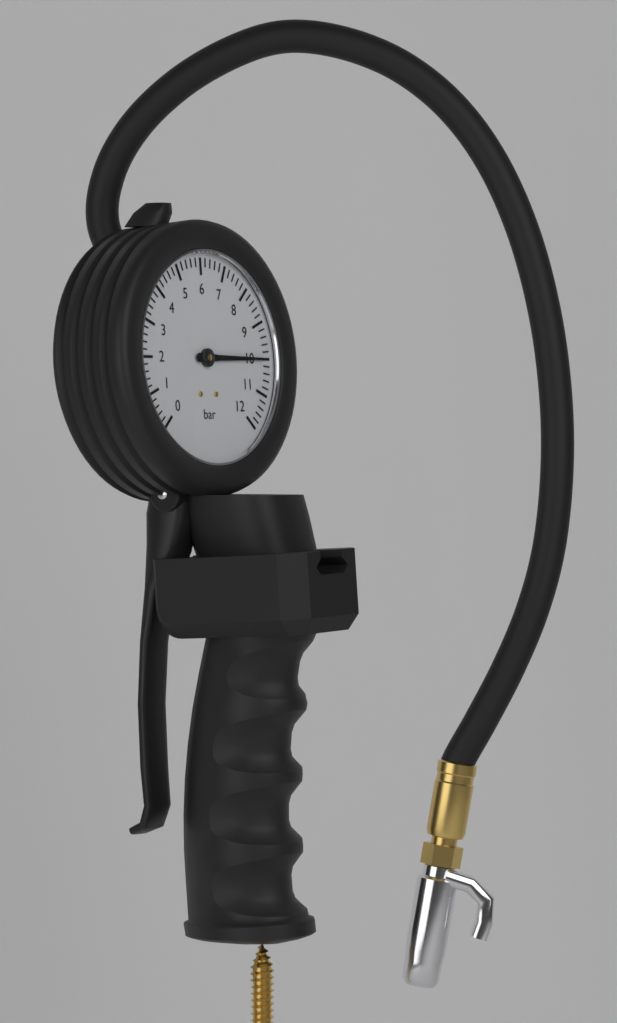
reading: 10.0 bar
